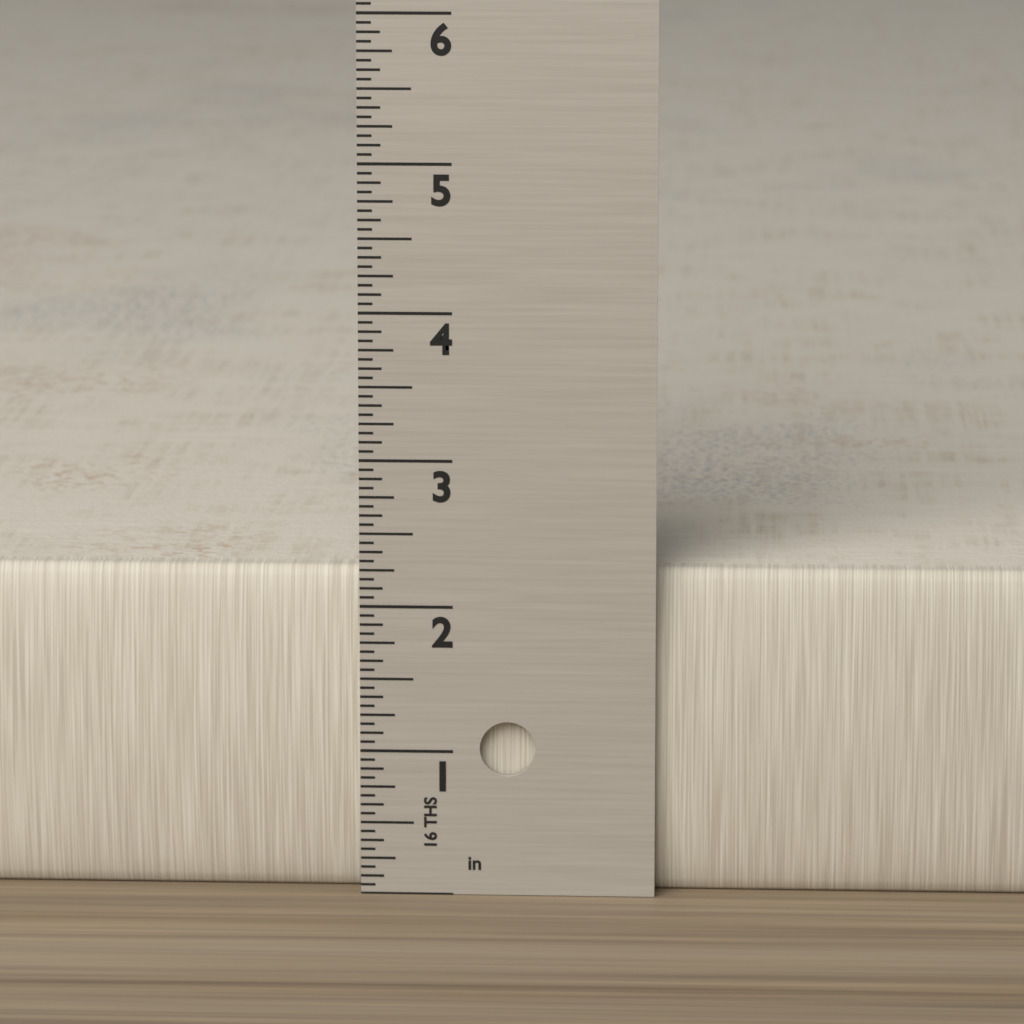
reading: 2.2500 in
